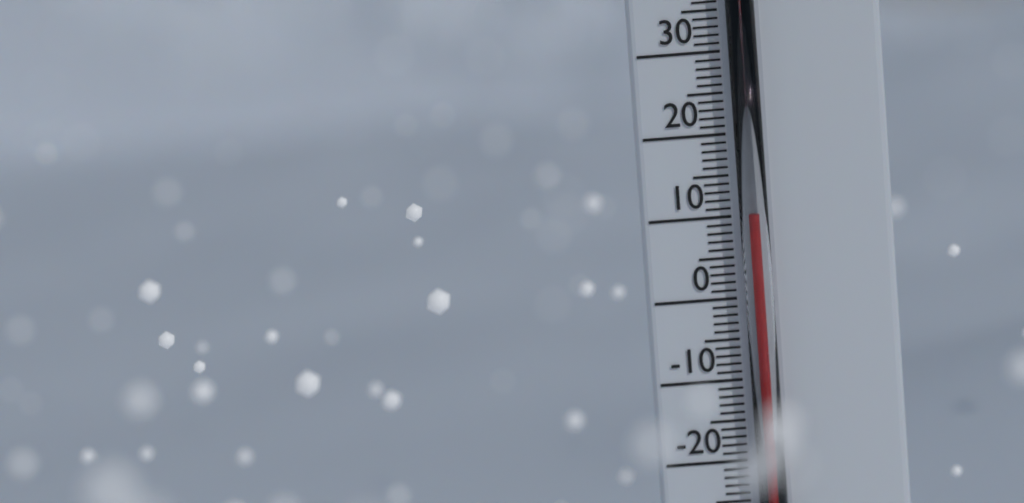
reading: 10 °C
